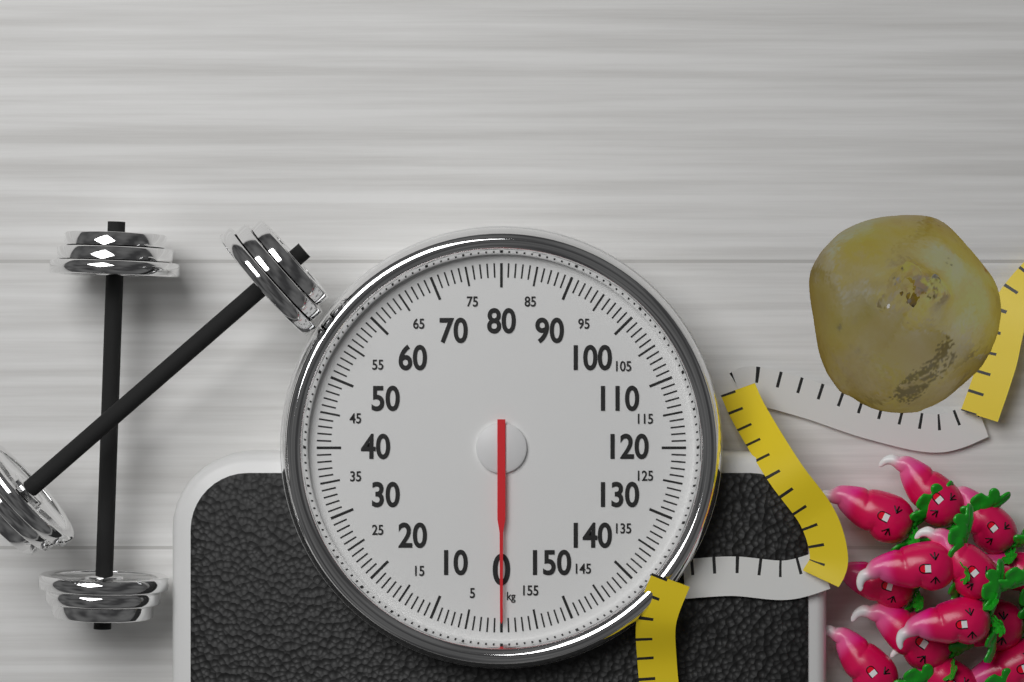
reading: 0 kg
